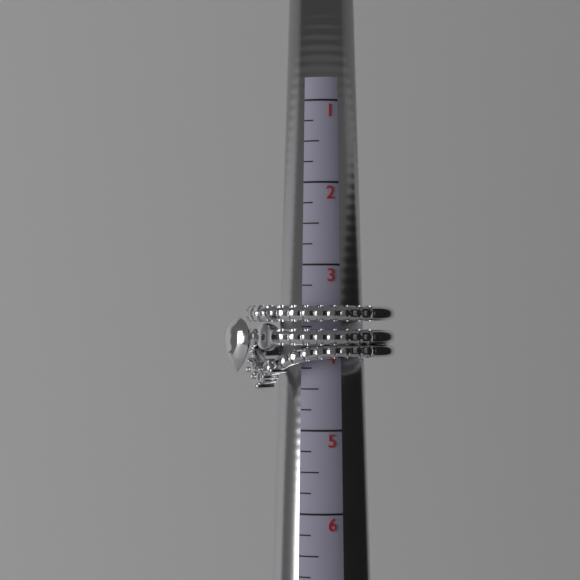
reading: 4.50 (no unit)
